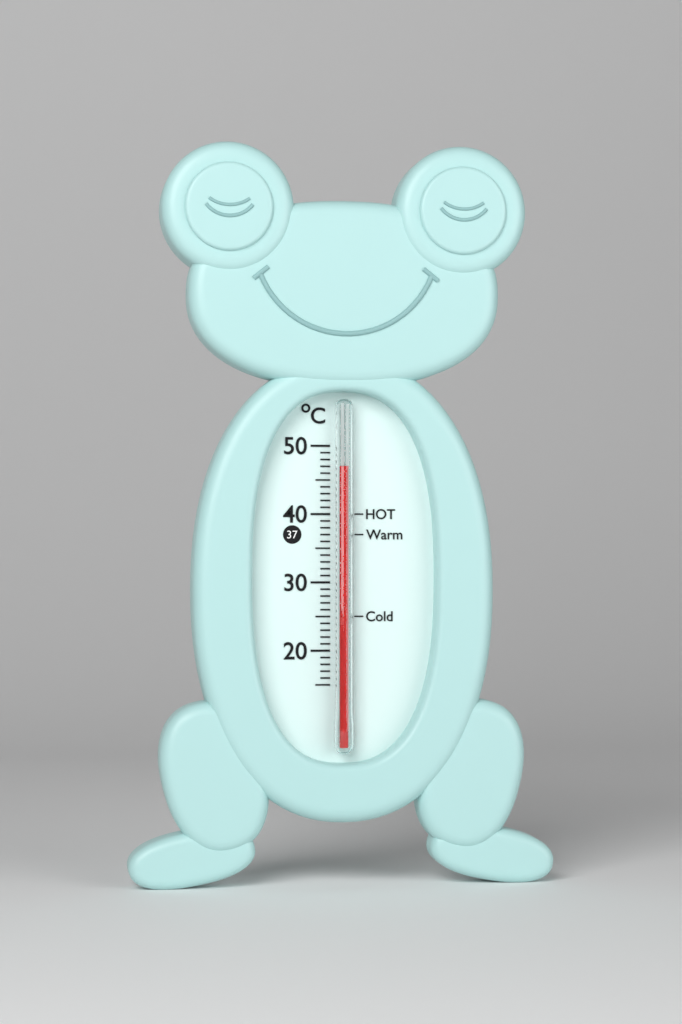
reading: 47 °C
